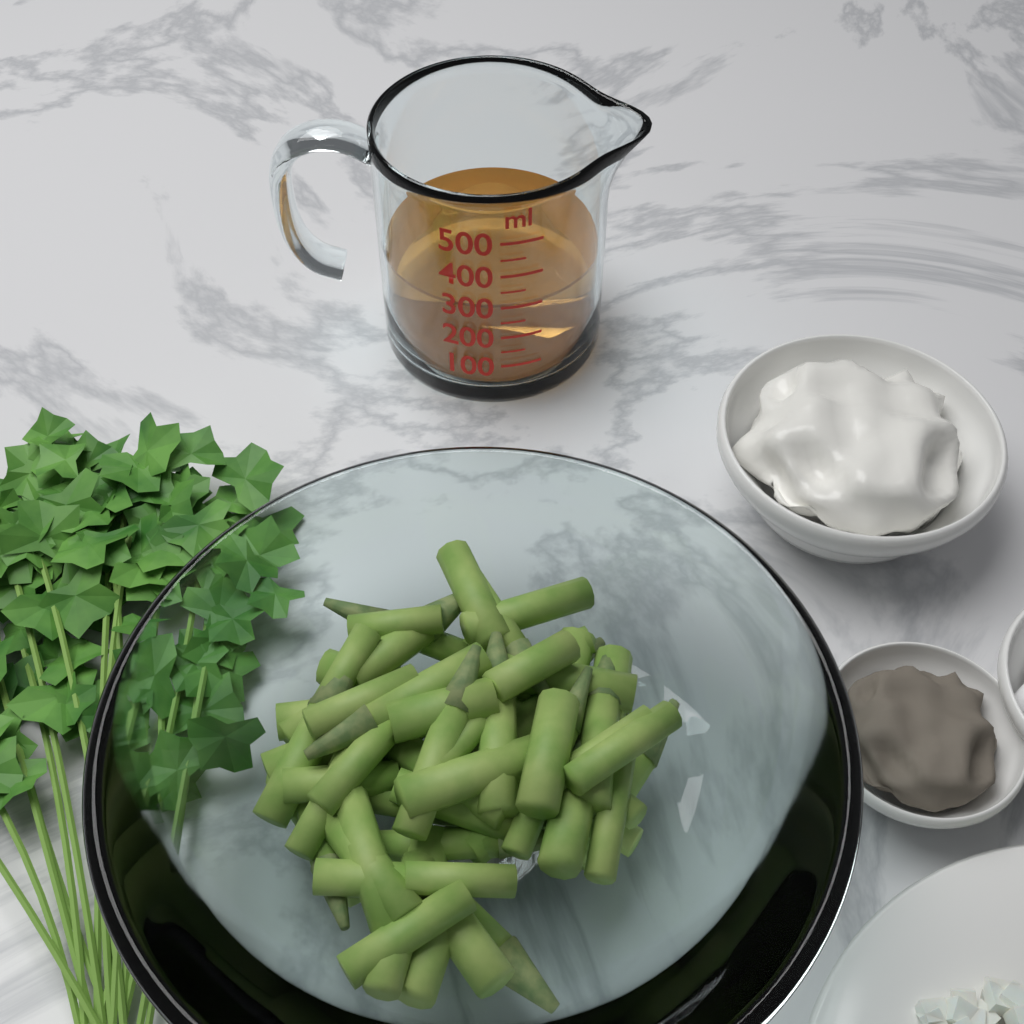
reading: 300 ml
